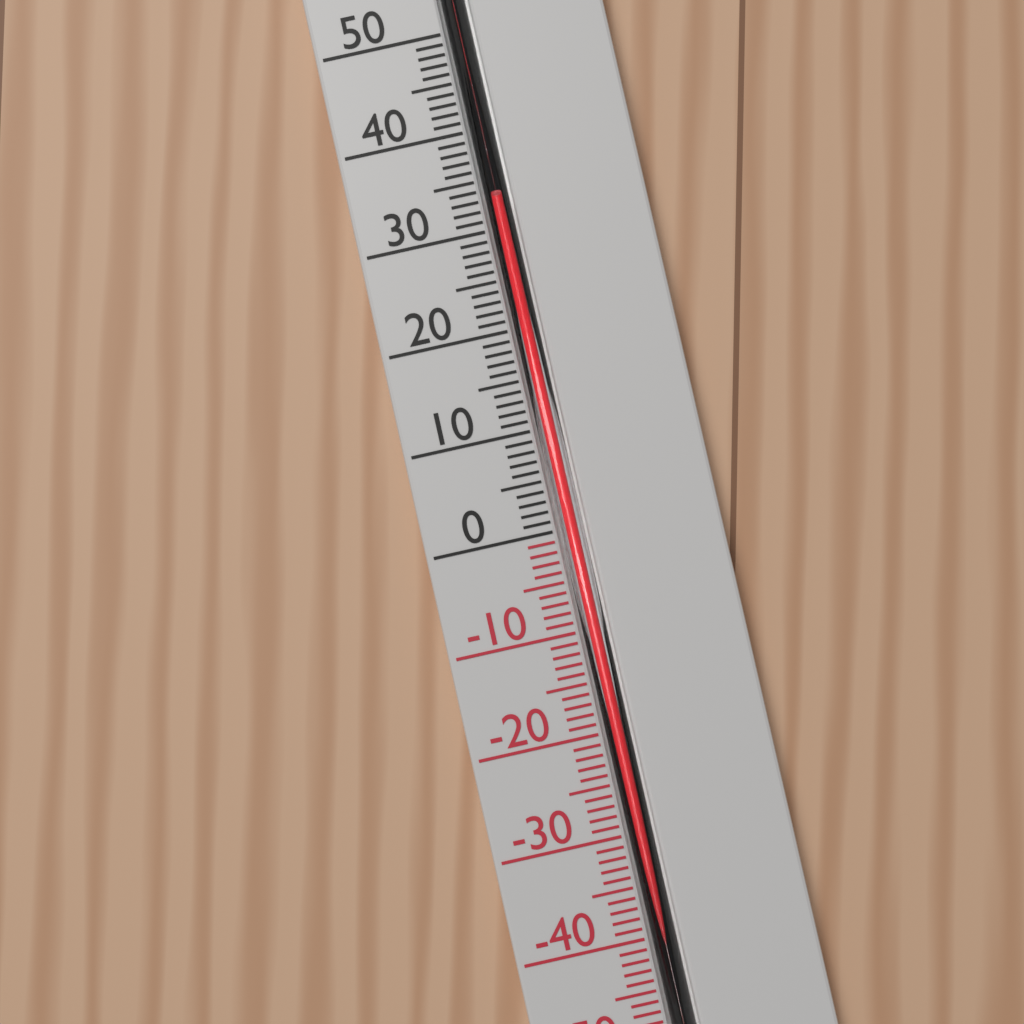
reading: 33 °C
